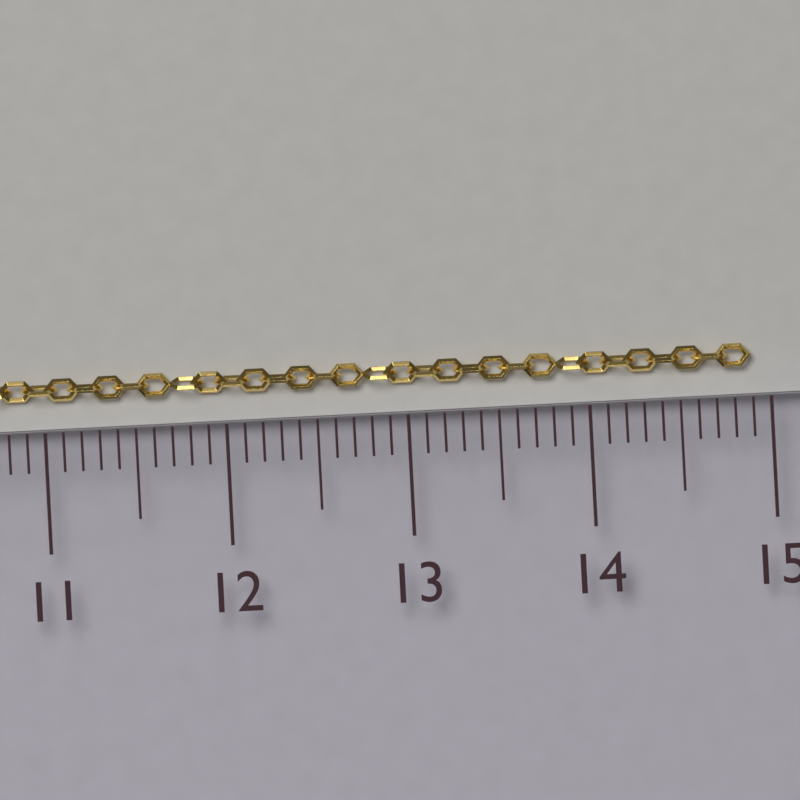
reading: 14.9 cm
